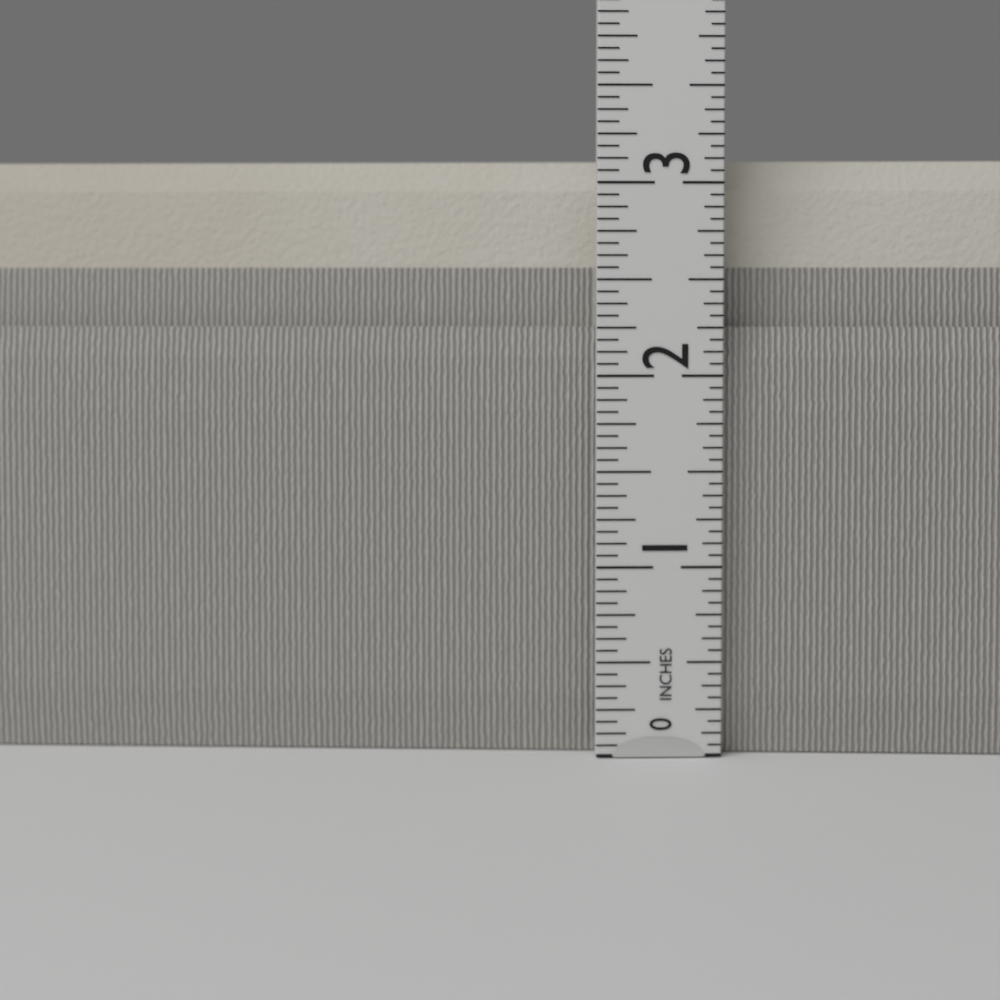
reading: 3.1250 in
